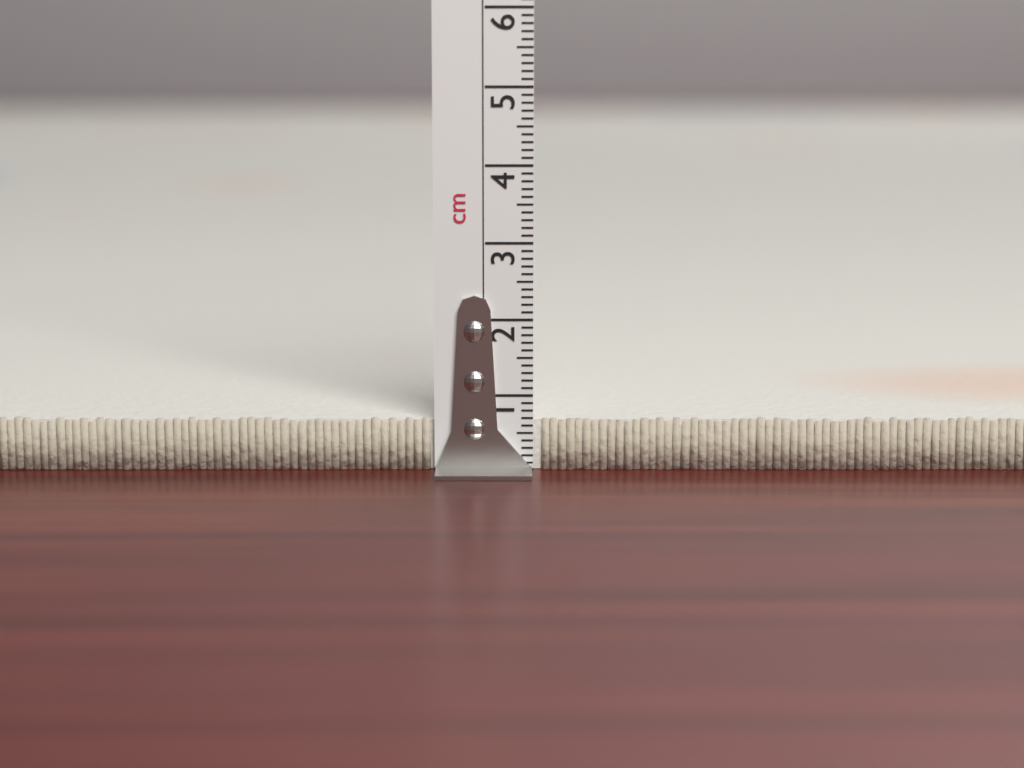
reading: 0.7 cm
